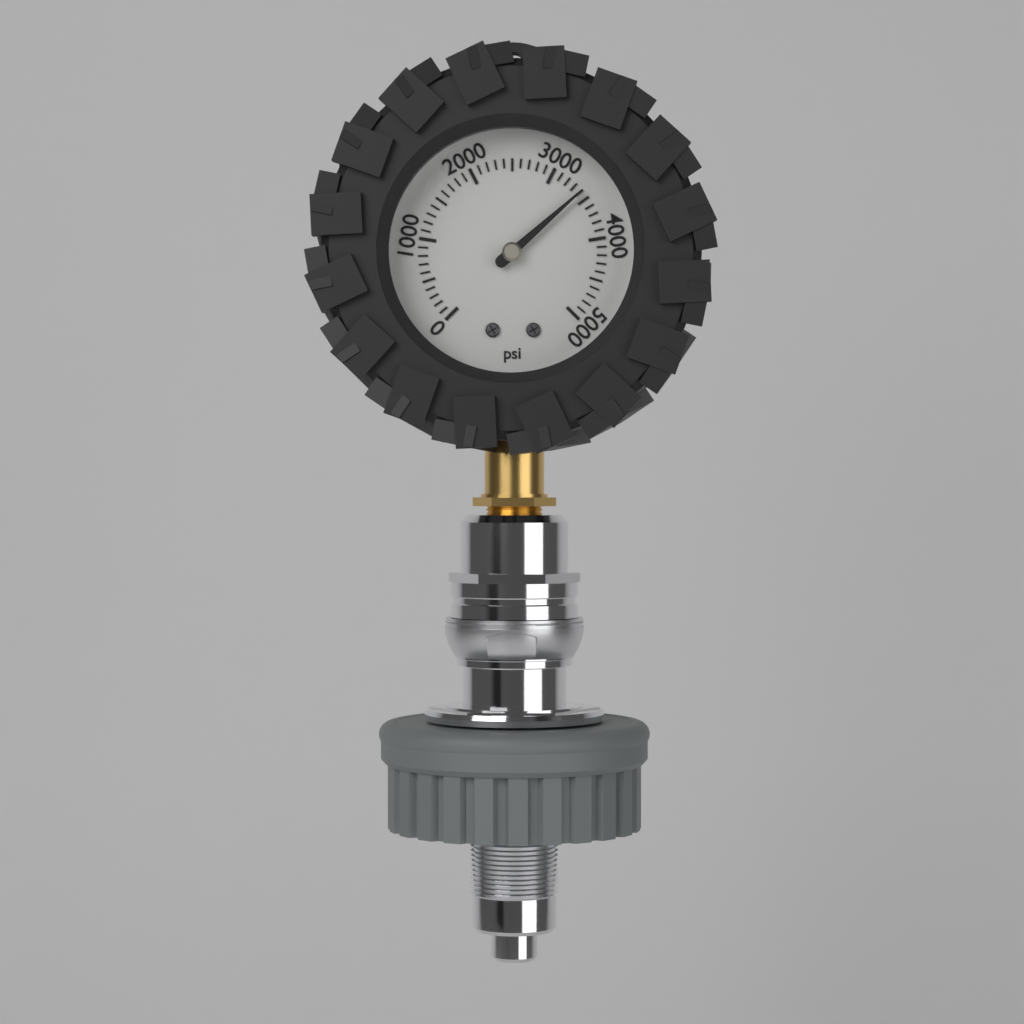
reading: 3400 psi
